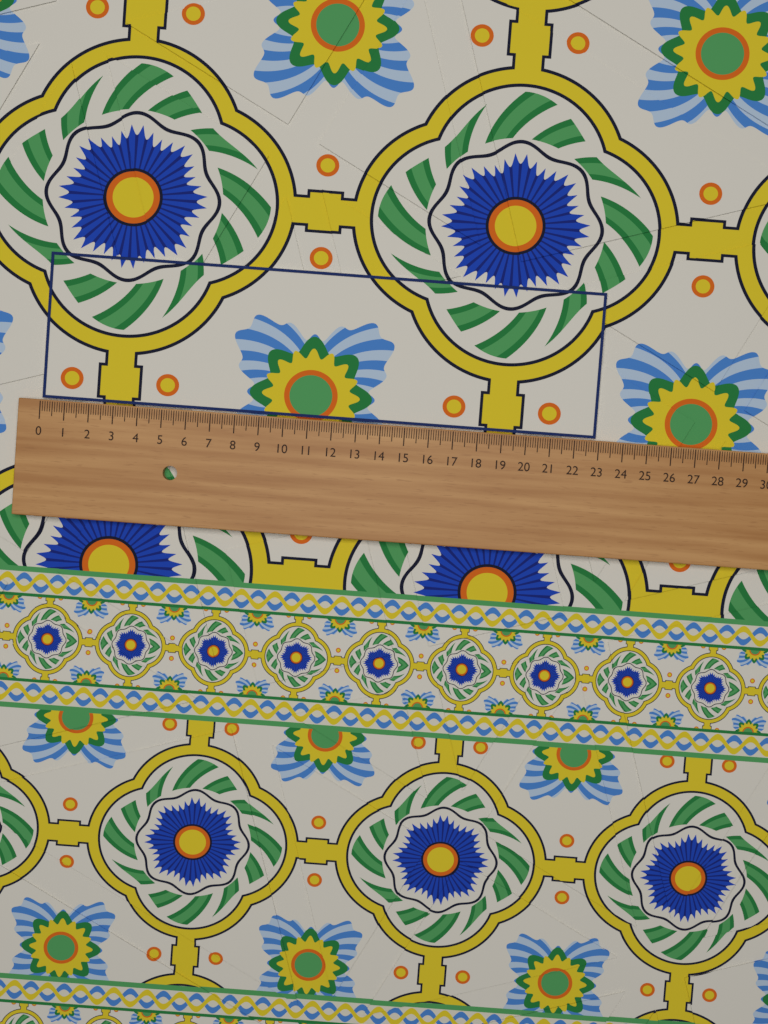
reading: 22.9 (no unit)
